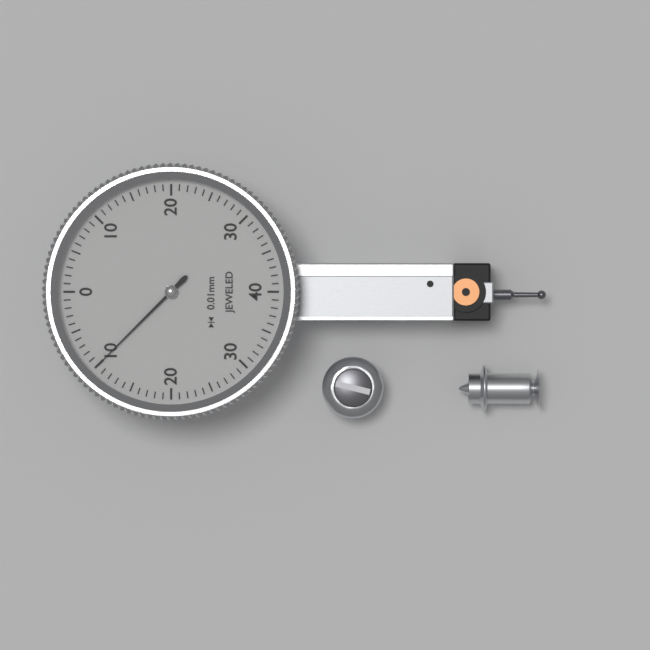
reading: 0.10 mm
